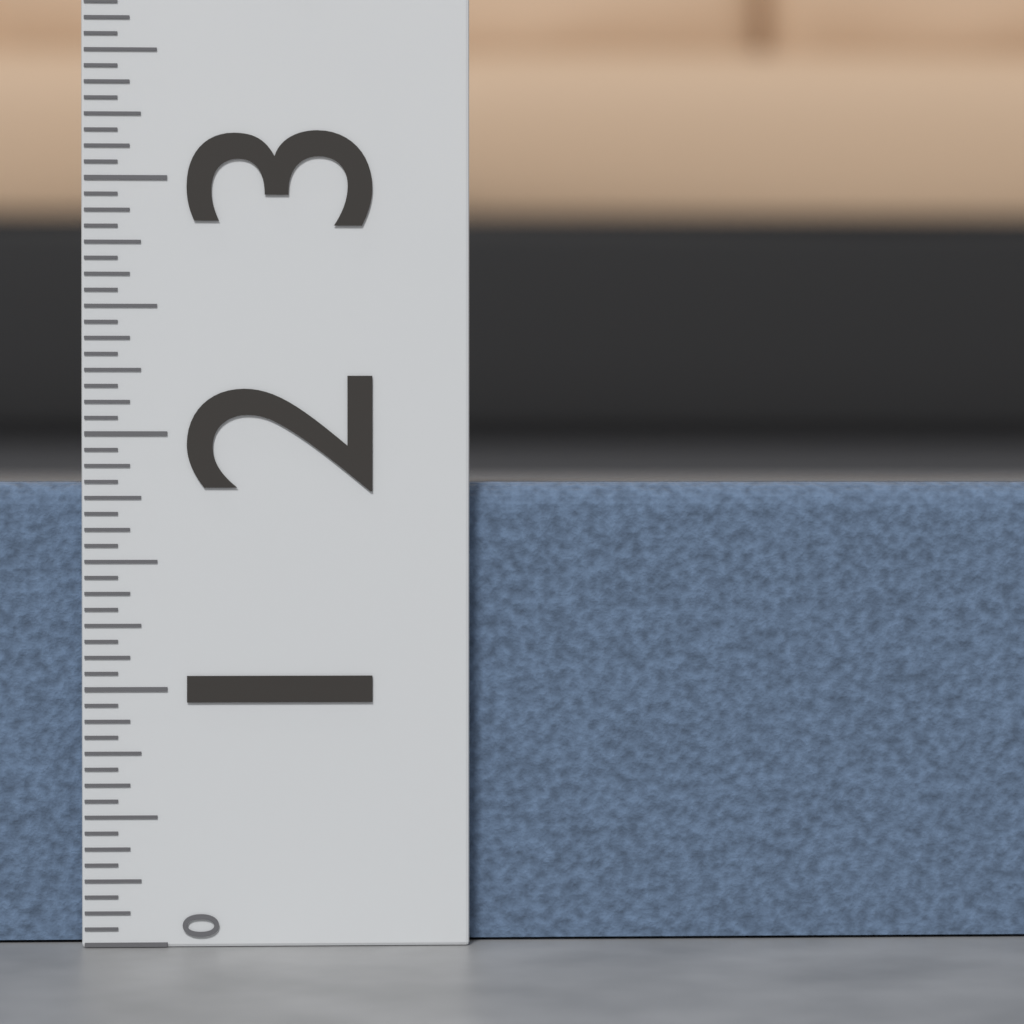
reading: 1.8125 (no unit)
